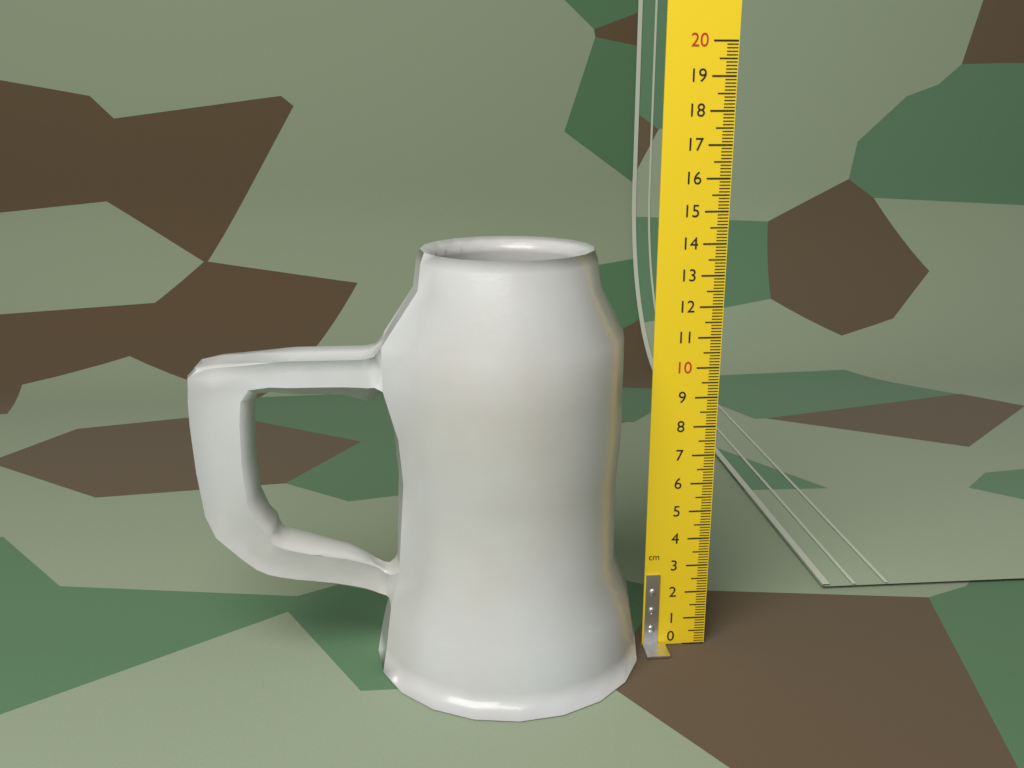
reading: 13.9 cm
